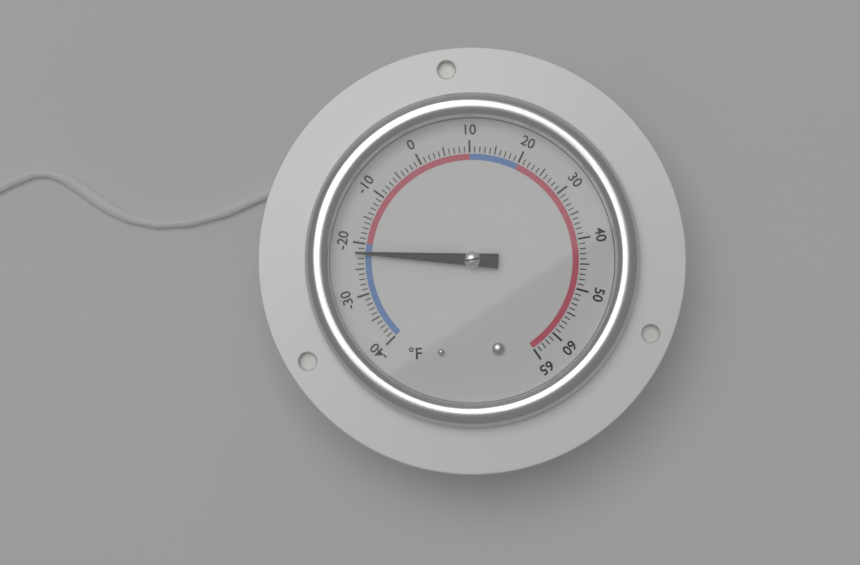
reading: -22 °F
